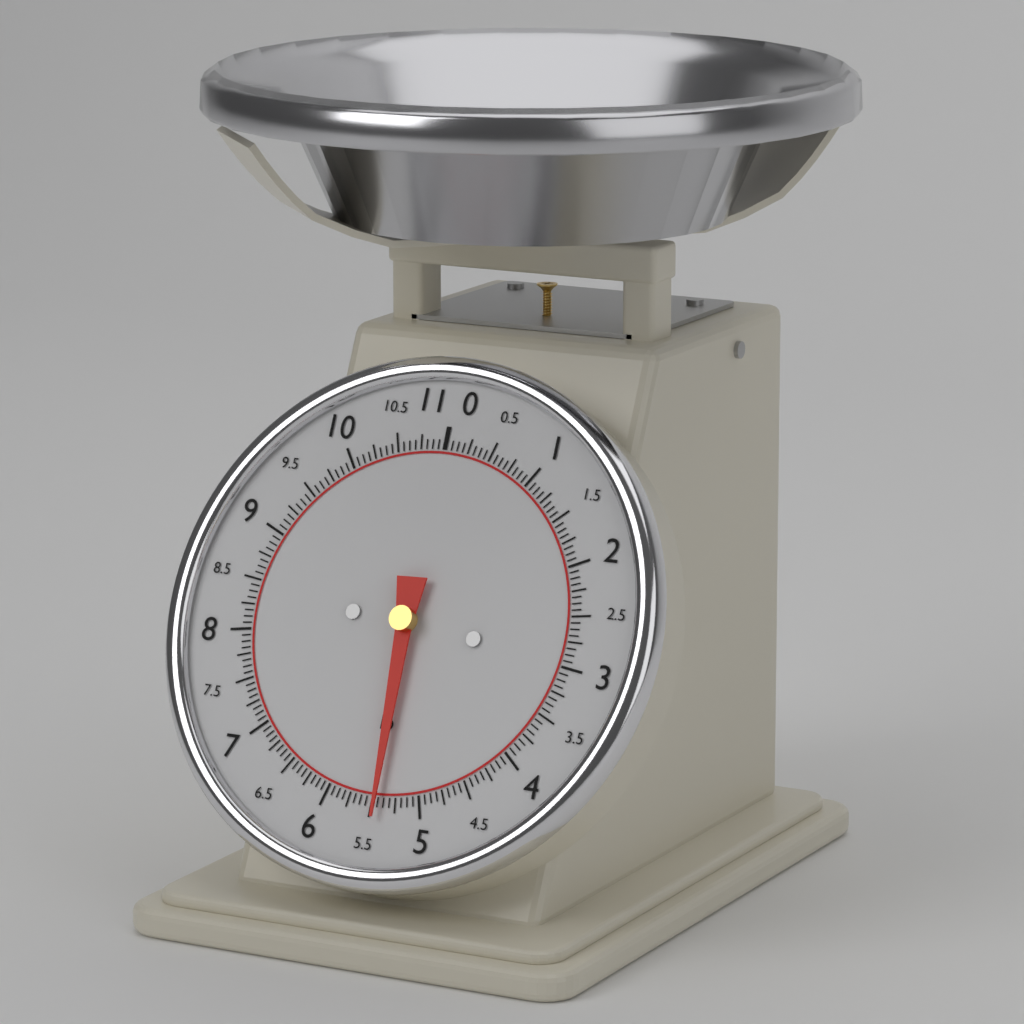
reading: 5.4375 lb
